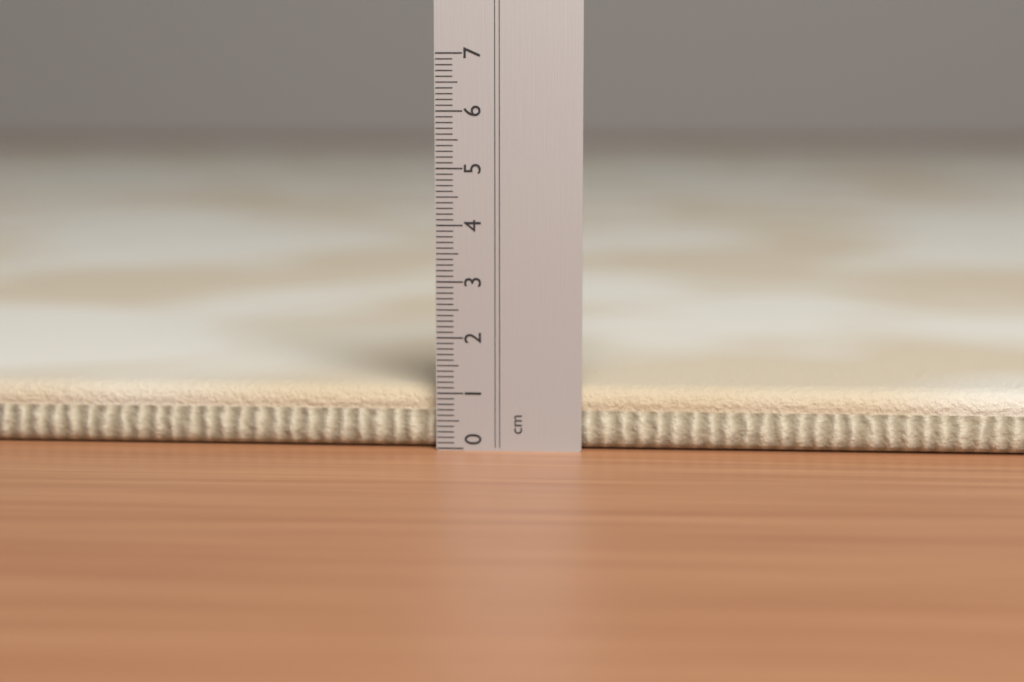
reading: 1.1 cm
